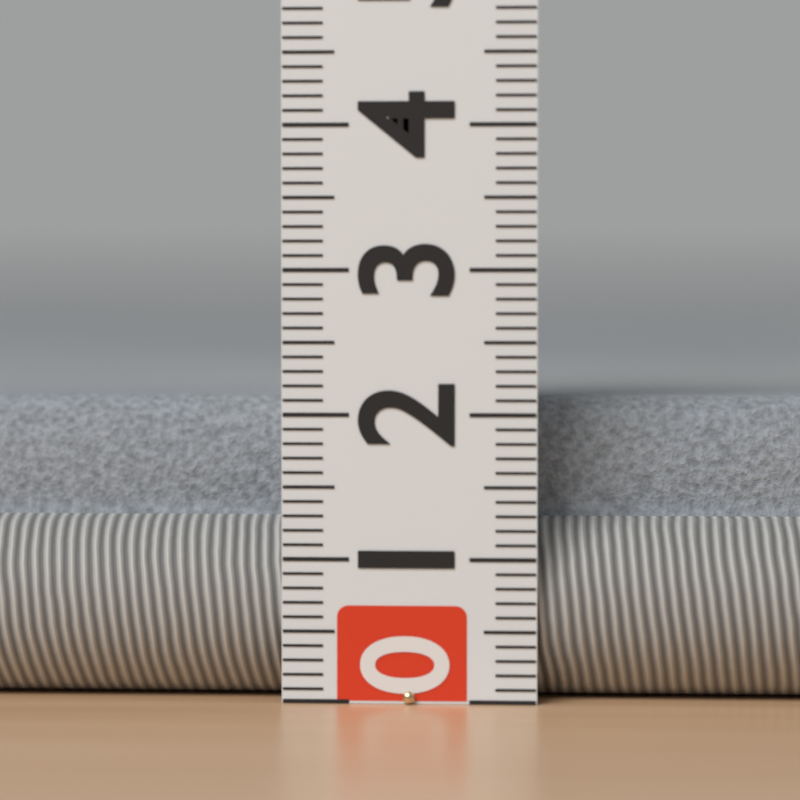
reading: 2.1 (no unit)
